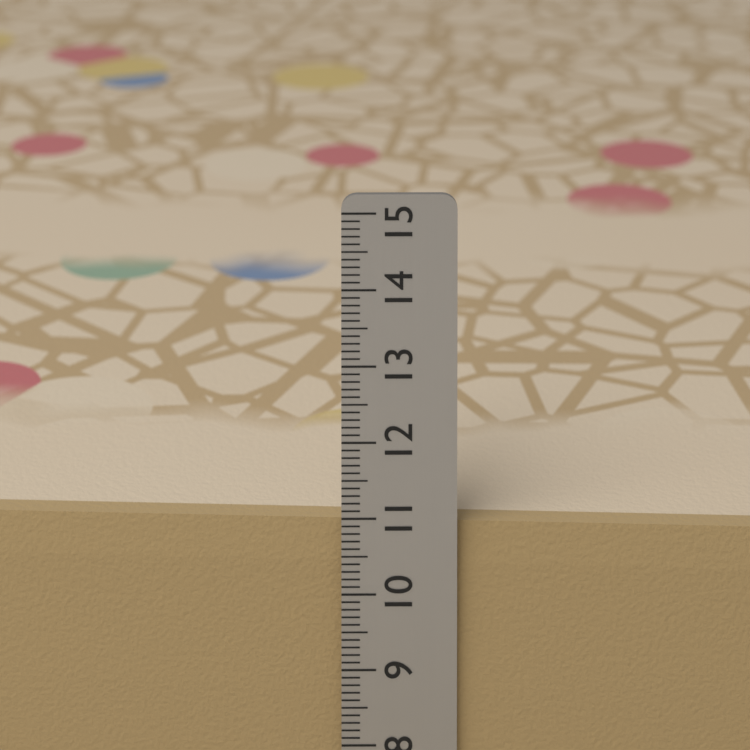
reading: 10.9 cm
